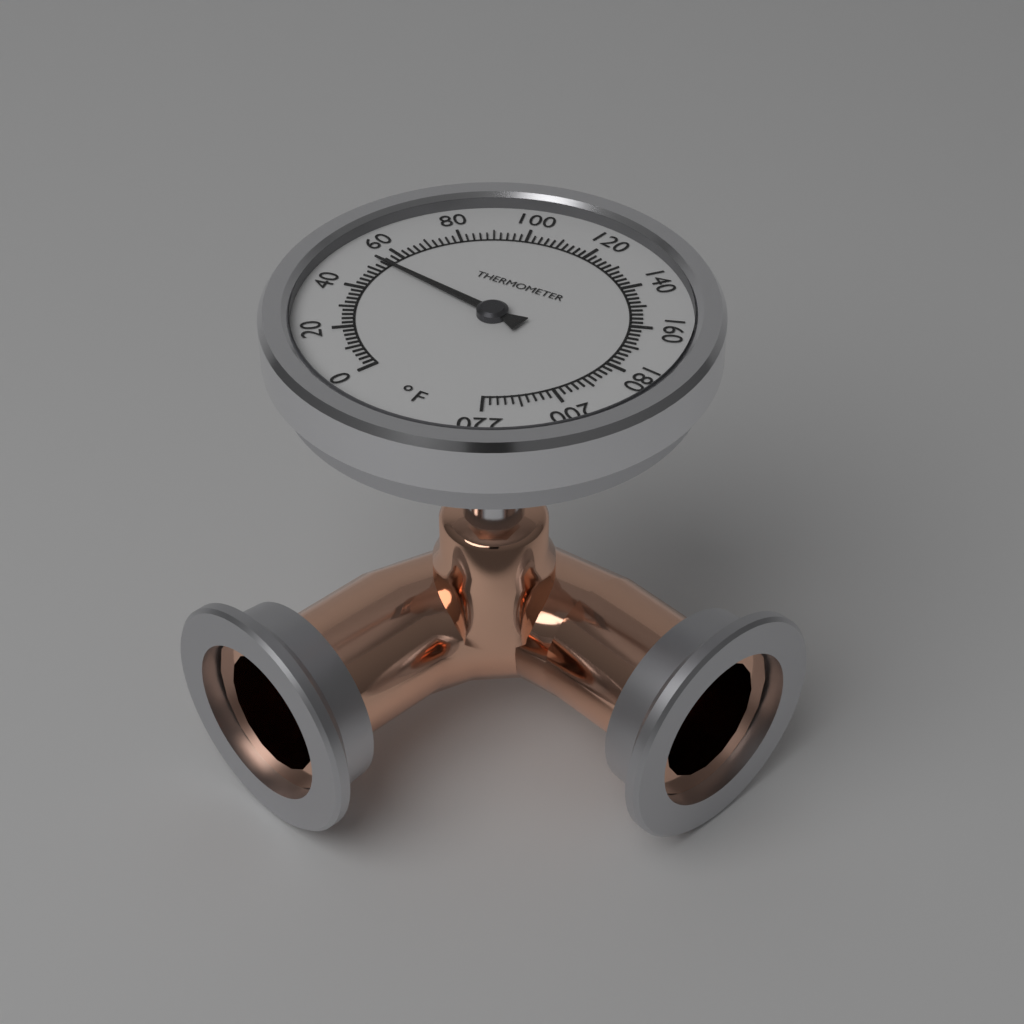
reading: 54 °F
